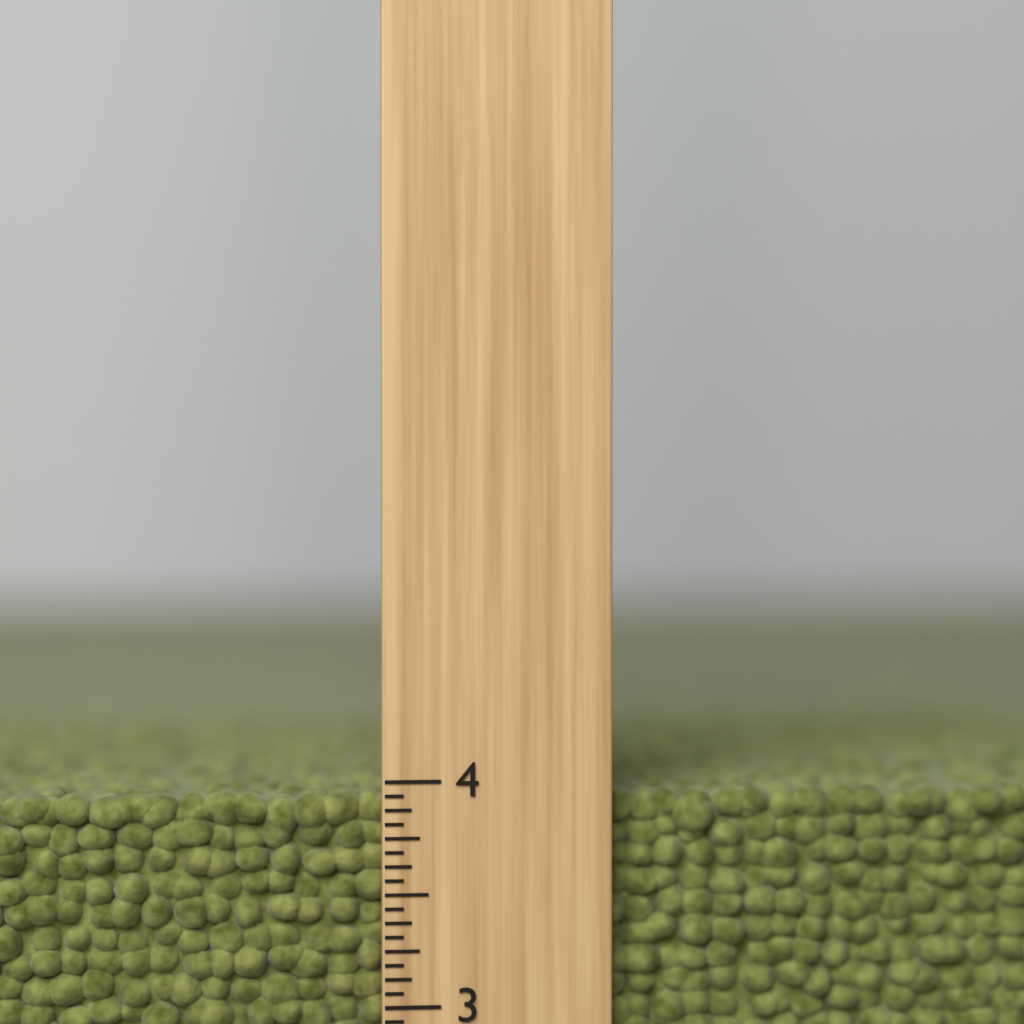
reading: 3.9375 inch
